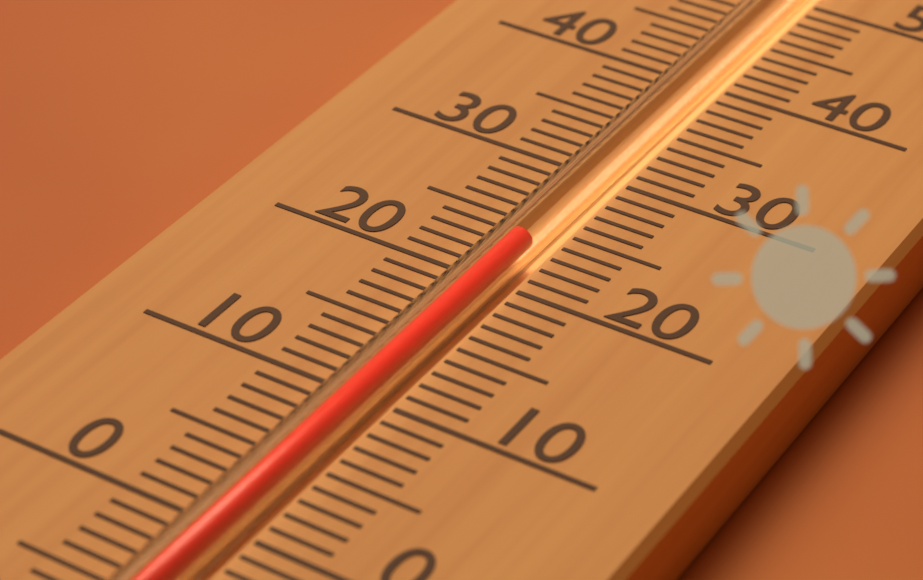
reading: 23 (no unit)
